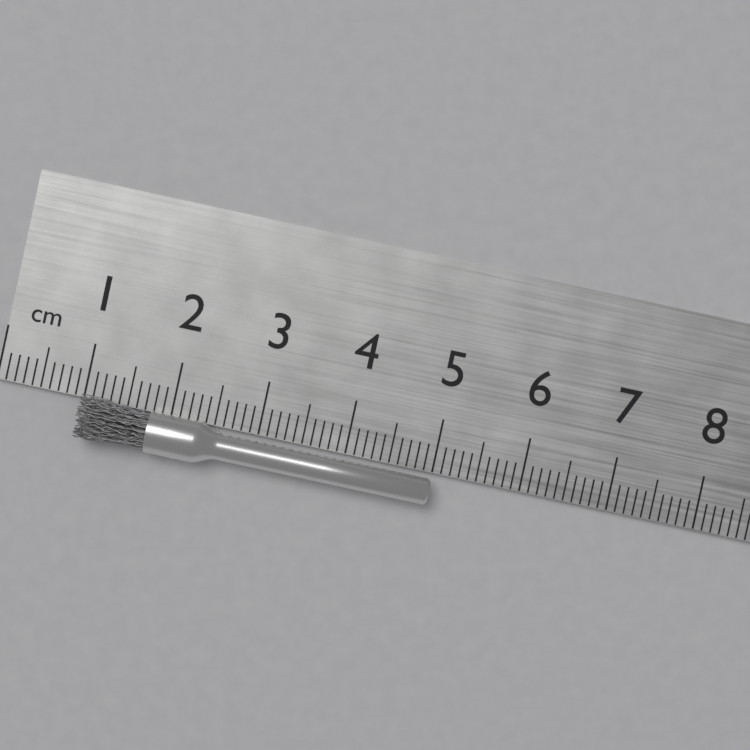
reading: 5.0 cm
